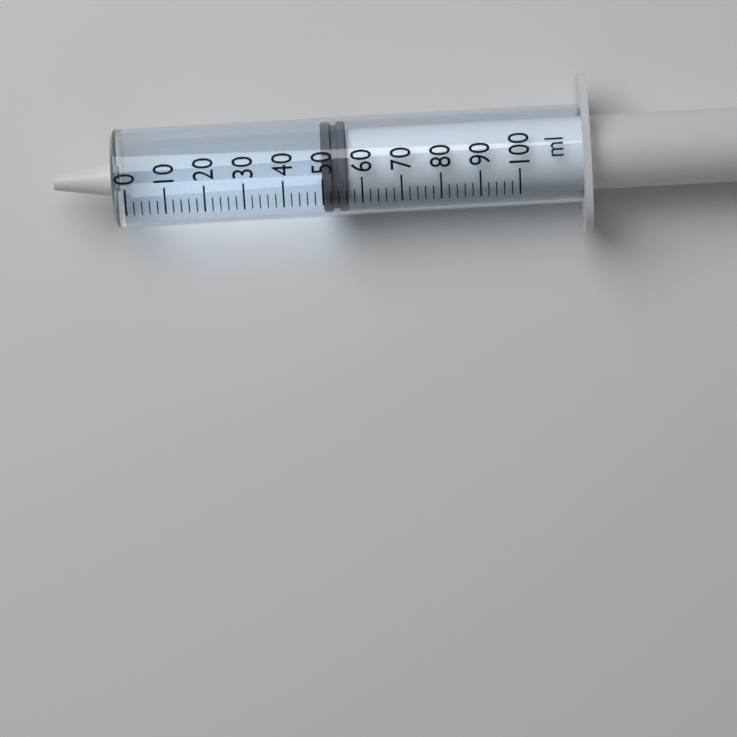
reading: 50 ml
